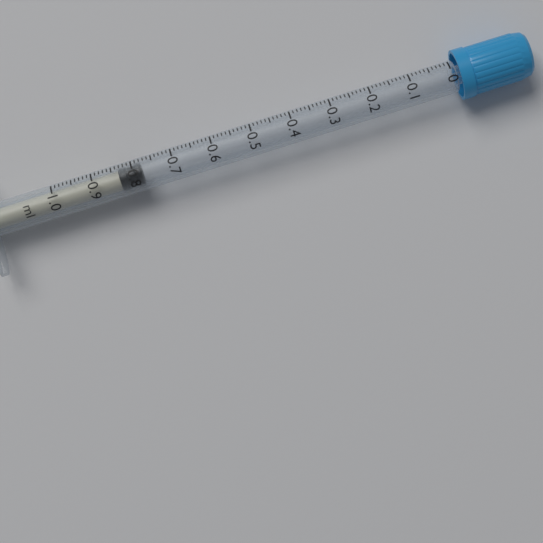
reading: 0.78 ml
